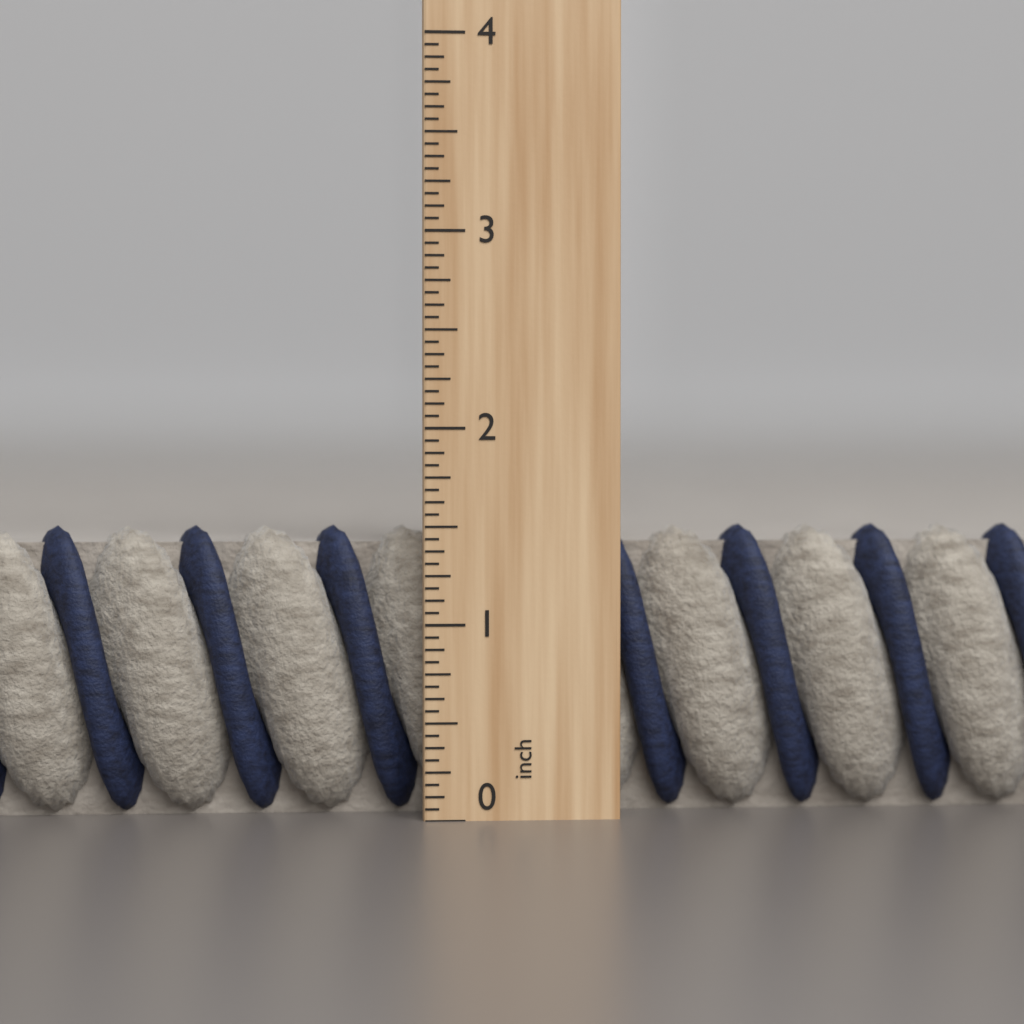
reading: 1.5000 inch
